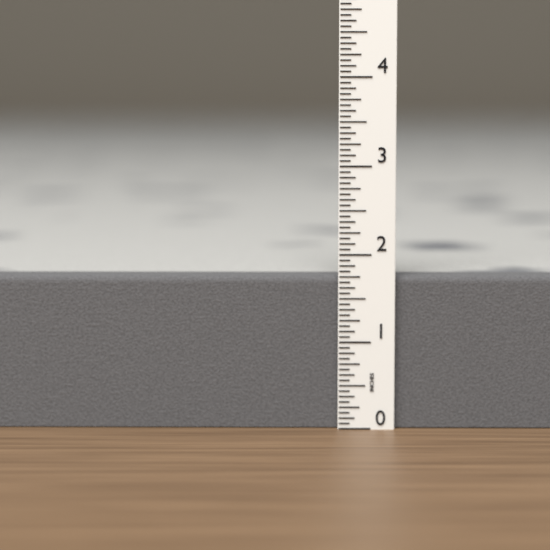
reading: 1.7500 in
